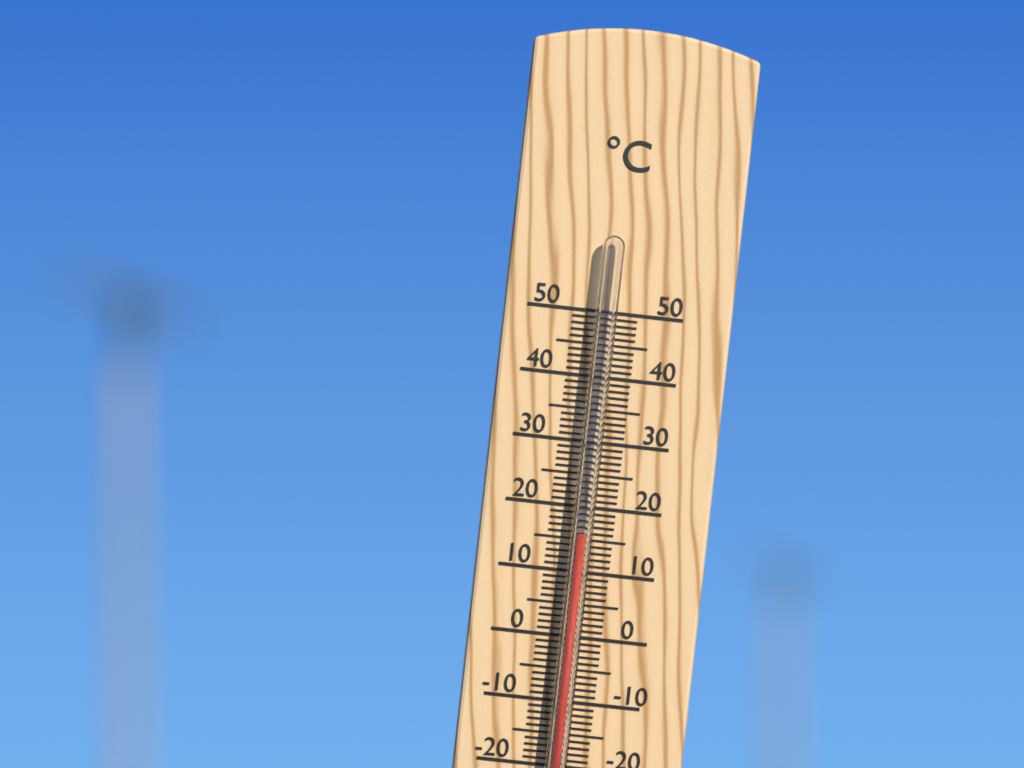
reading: 16 °C
